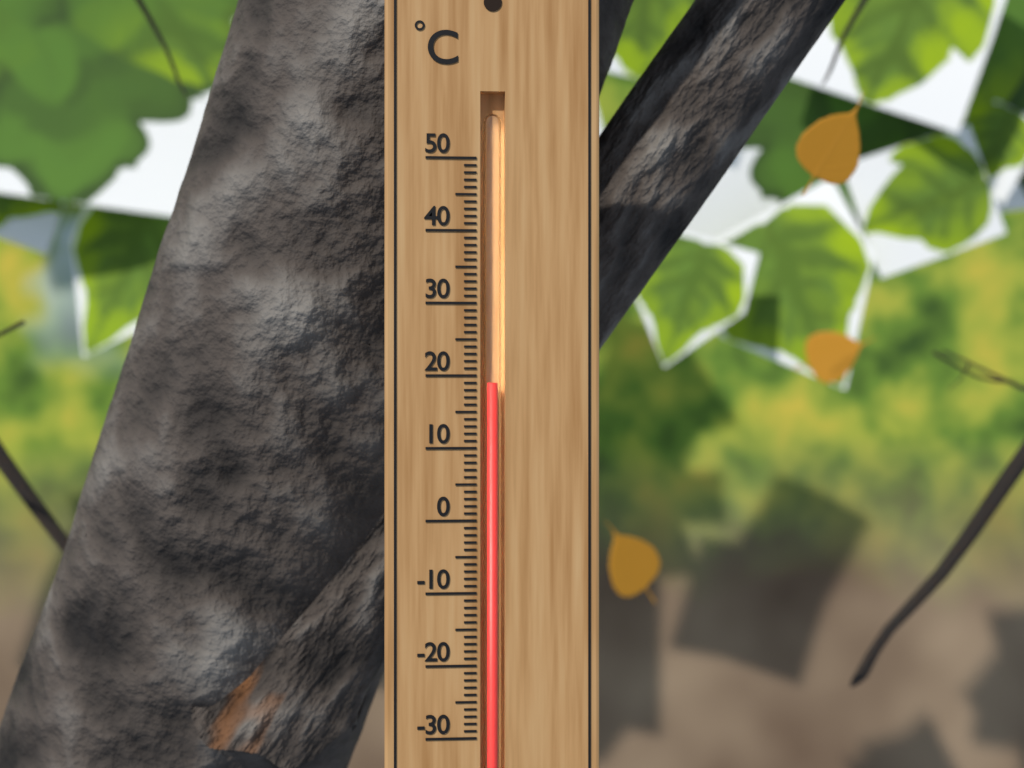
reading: 19 °C
